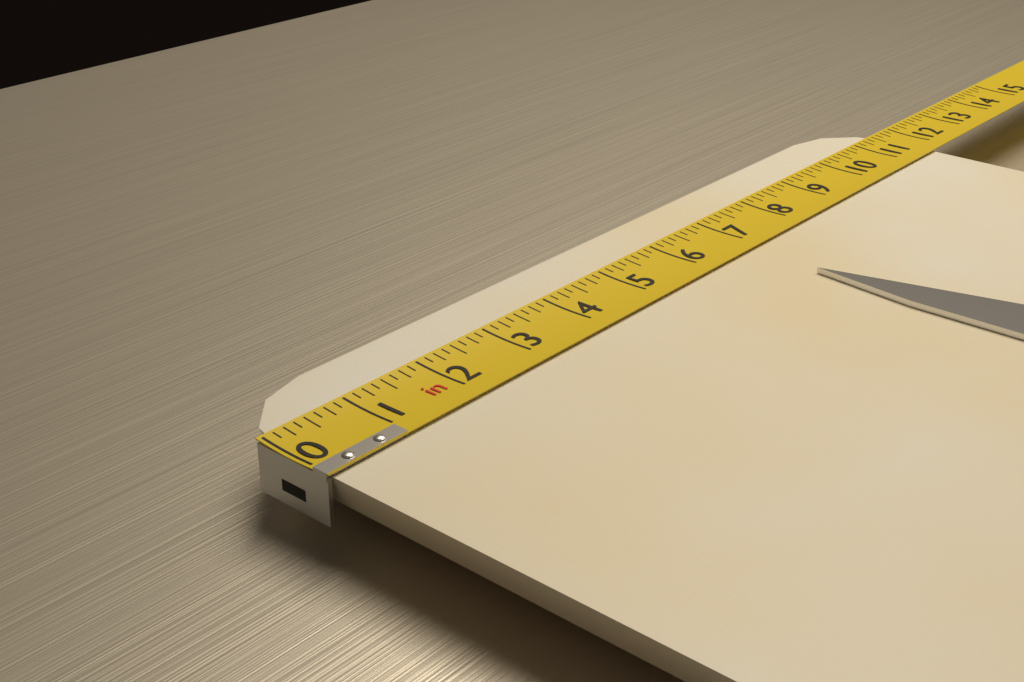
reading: 11.625 in
